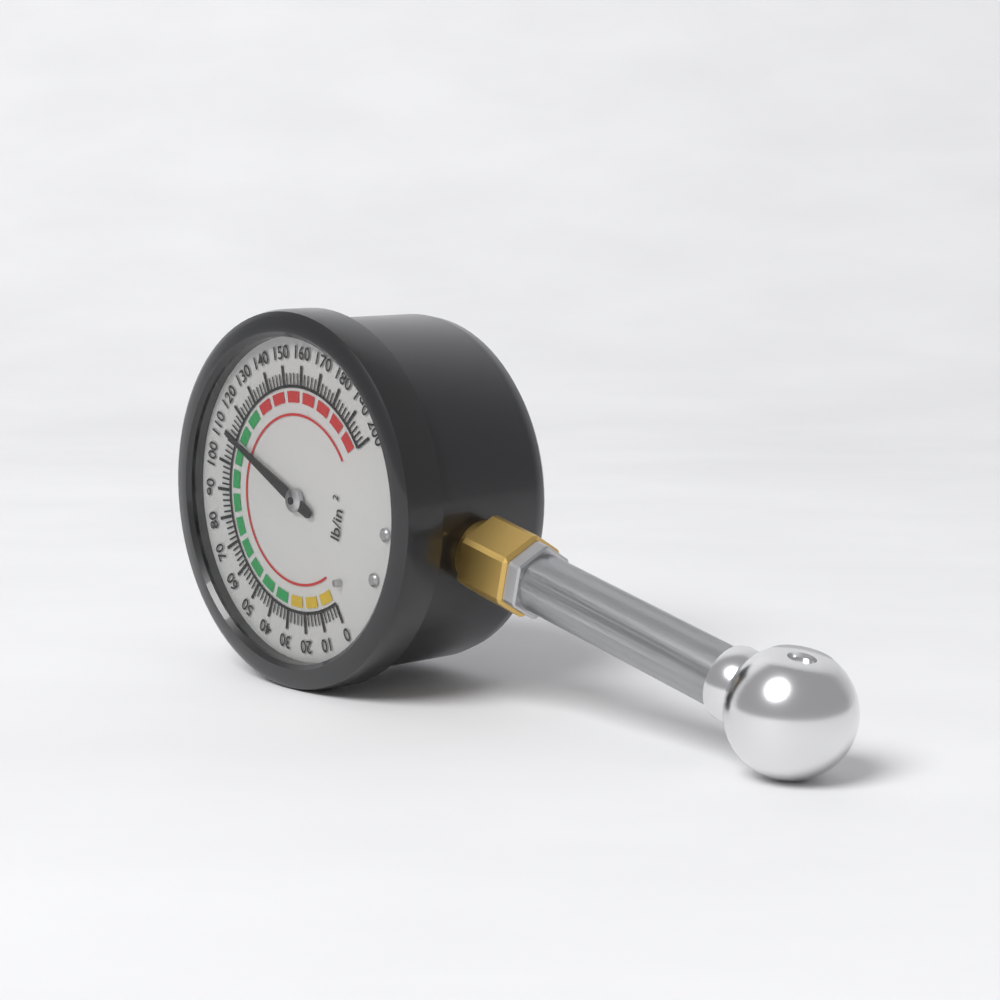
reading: 110 psi
